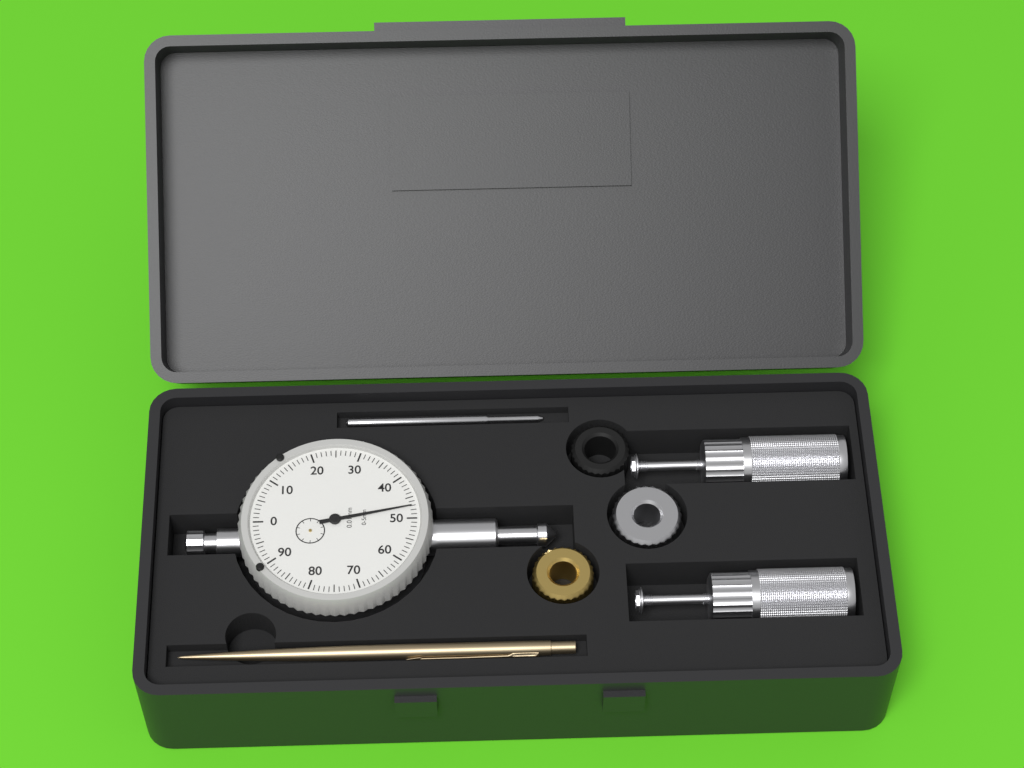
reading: 0.47 mm
